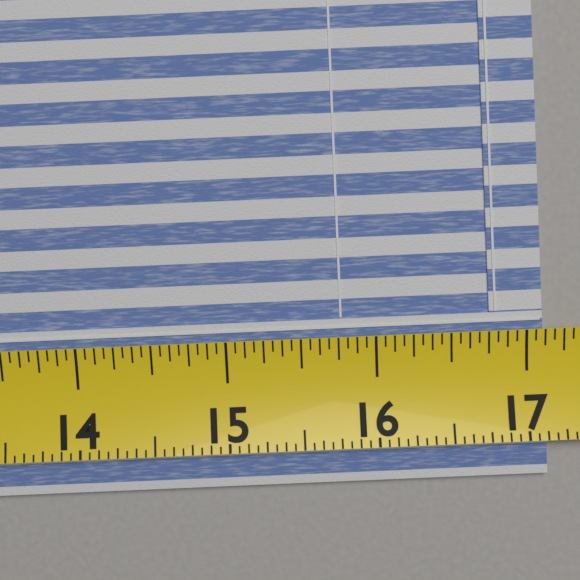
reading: 17.1250 (no unit)
